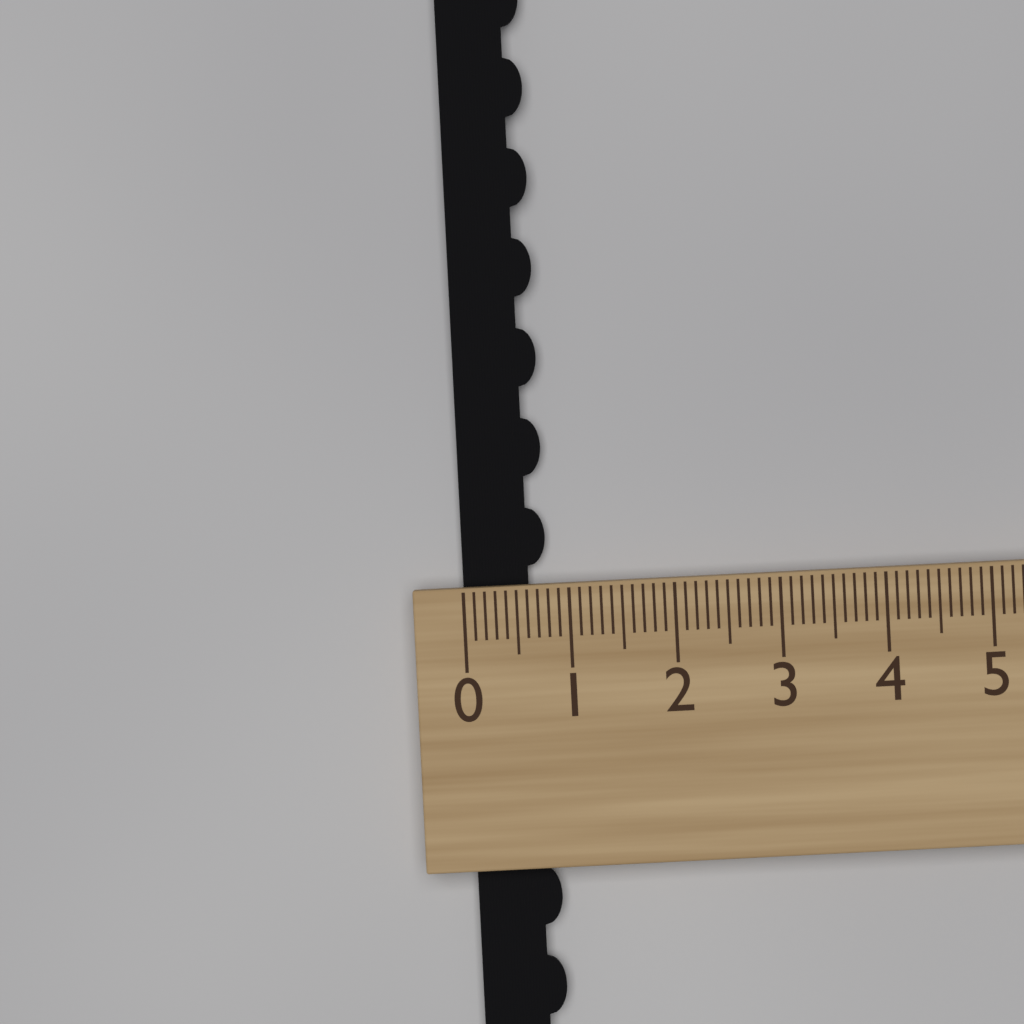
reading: 0.8 (no unit)
